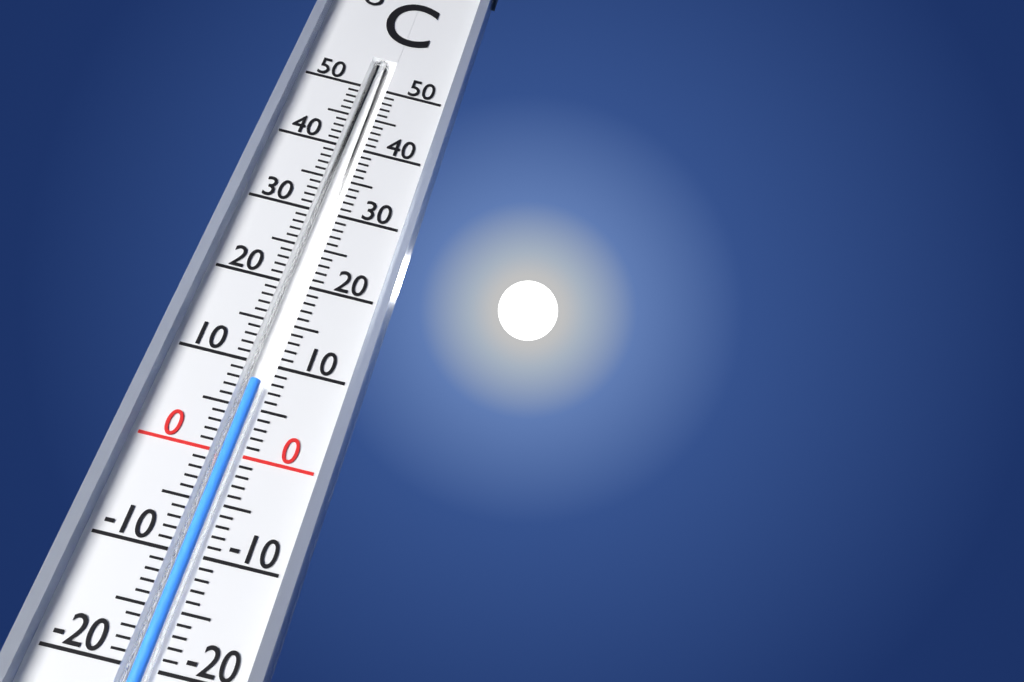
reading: 8 °C
